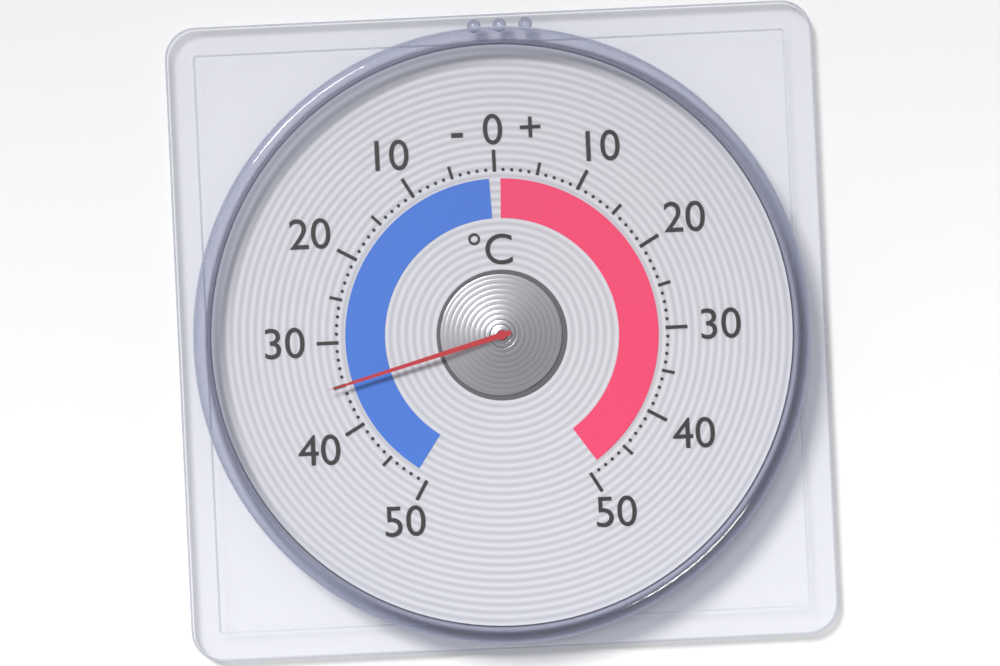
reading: -35 °C
